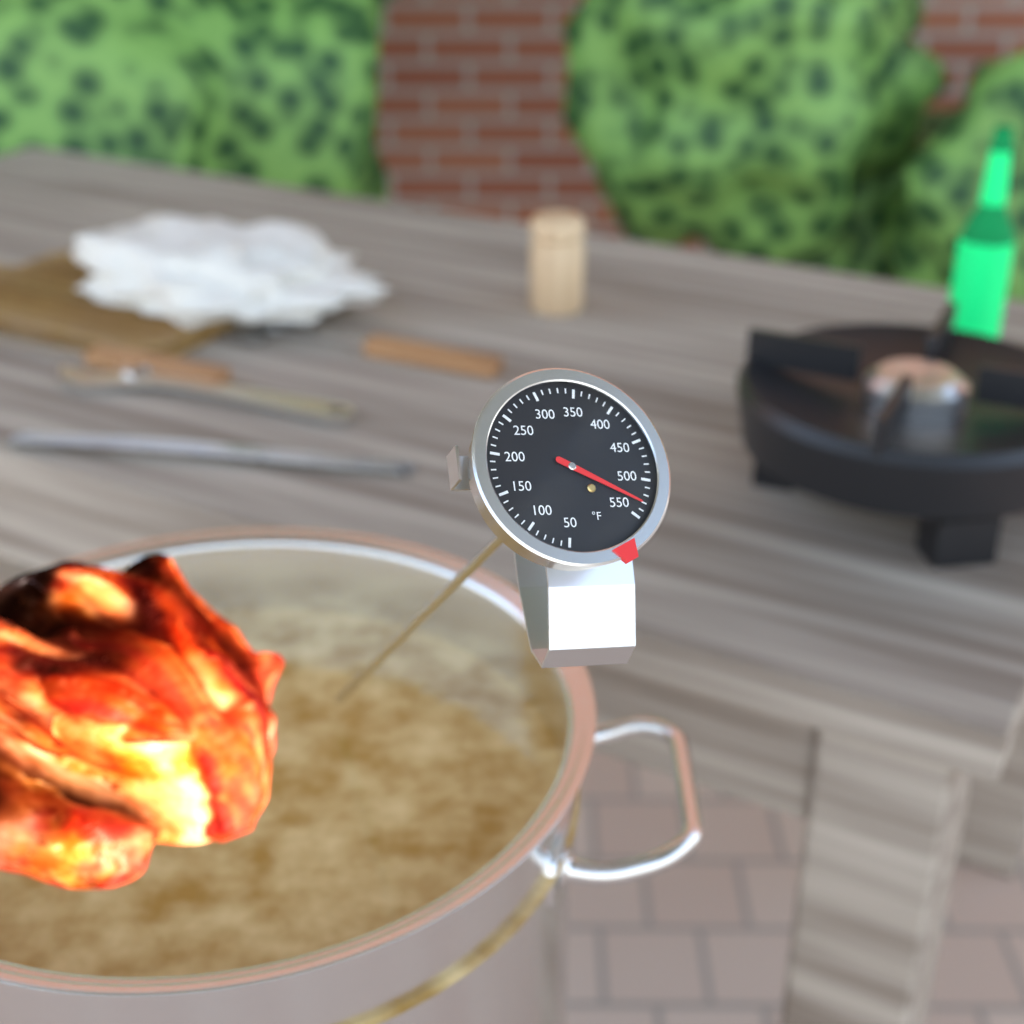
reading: 530 °F
